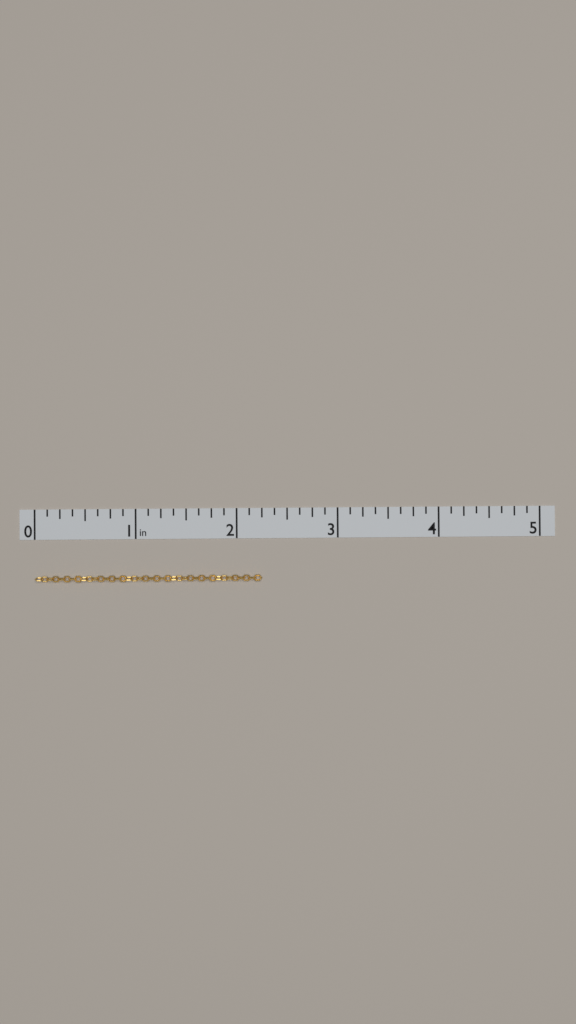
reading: 2.250 in
